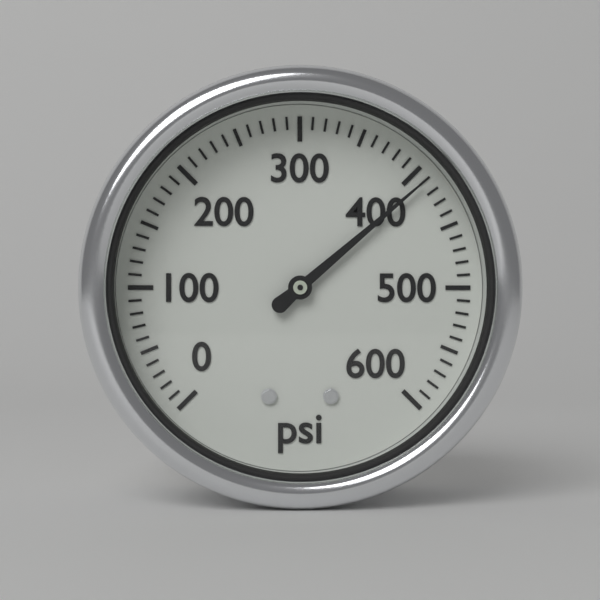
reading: 410 psi
